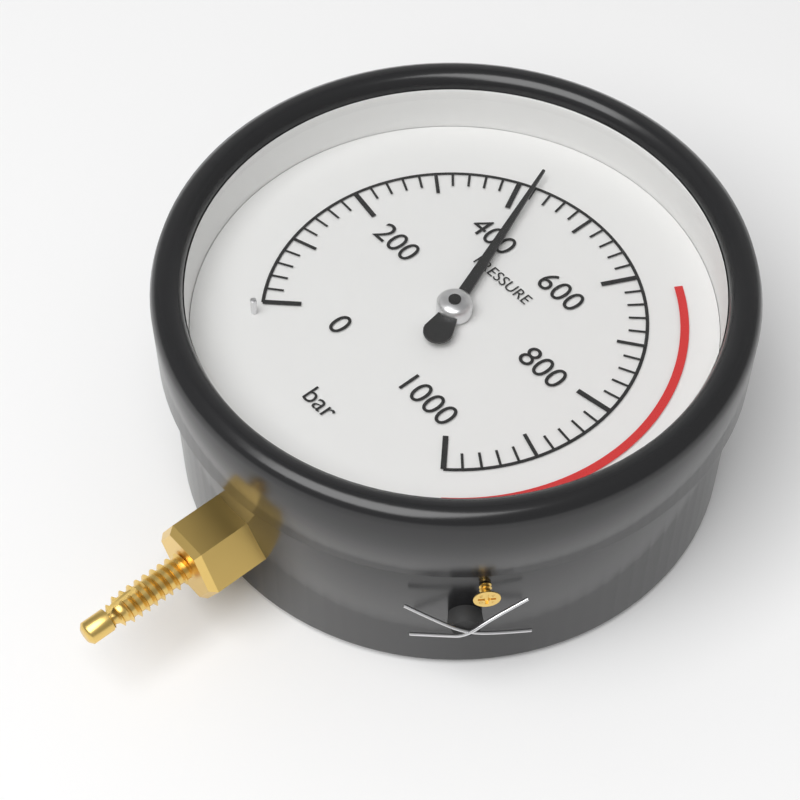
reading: 420 bar
